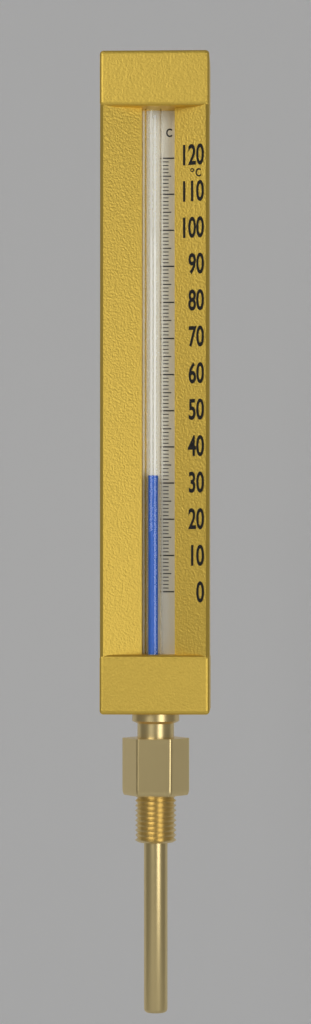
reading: 32 °C
